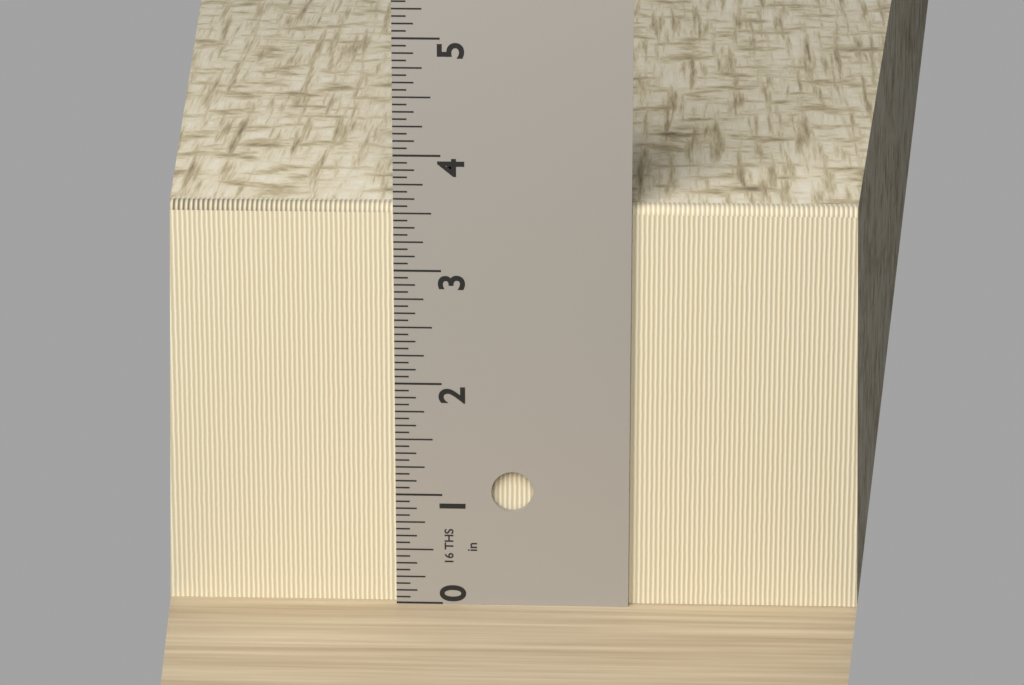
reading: 3.5625 in
